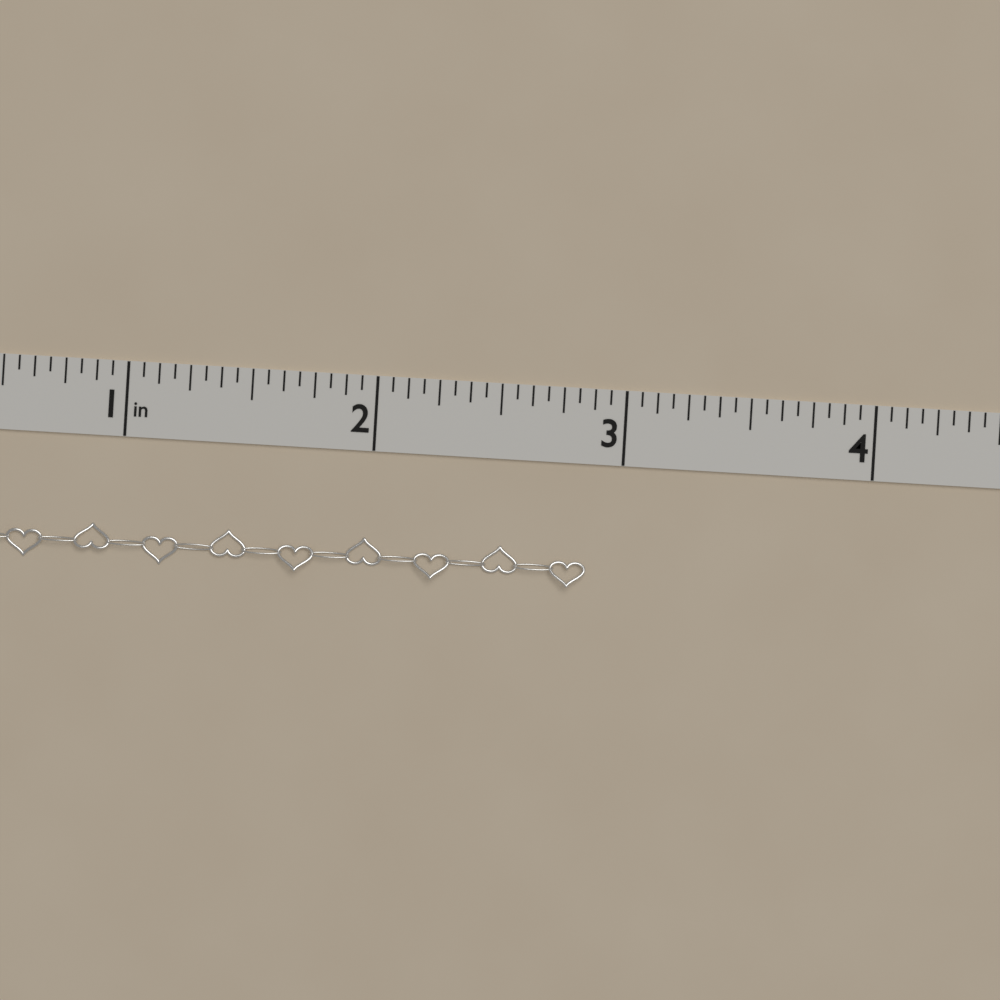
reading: 2.8750 in
